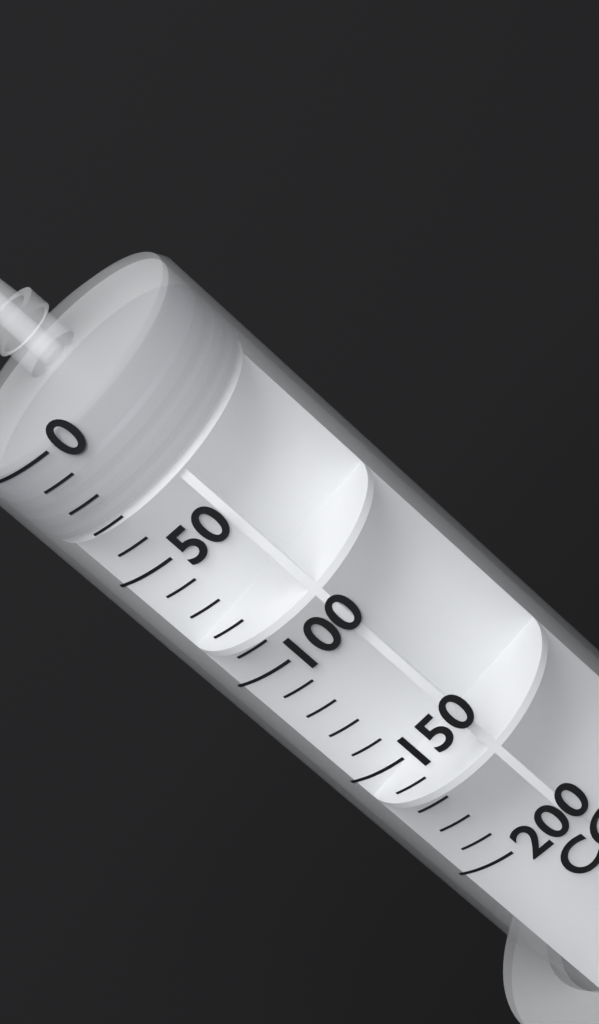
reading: 10 cc
